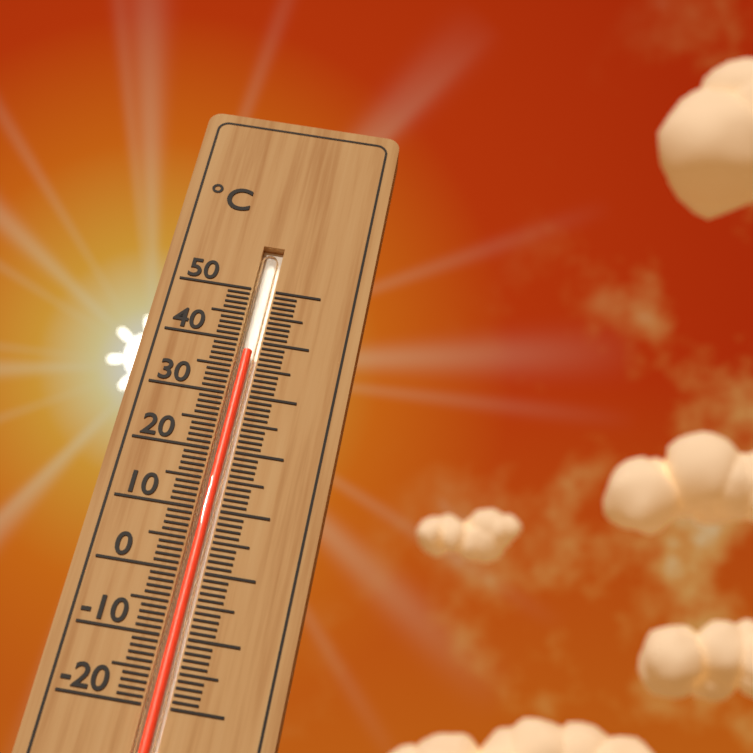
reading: 38 °C
